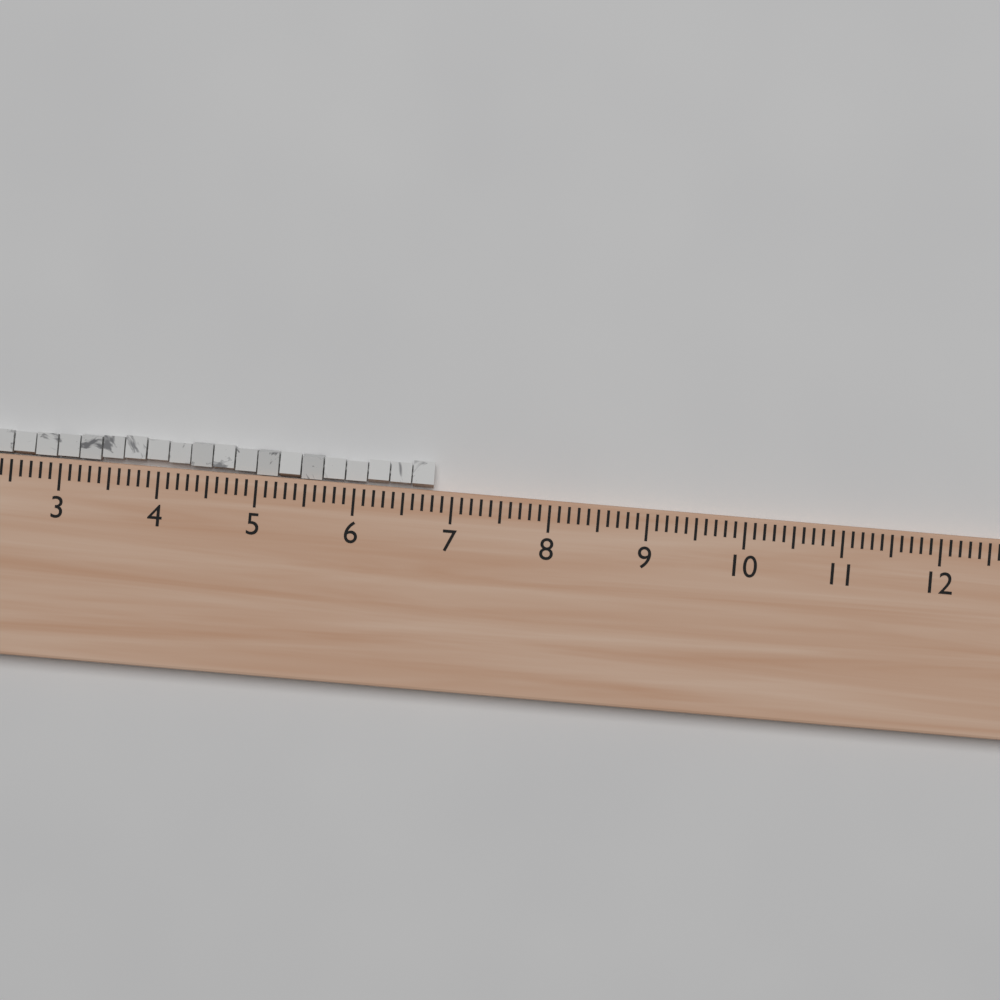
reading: 6.8 (no unit)
